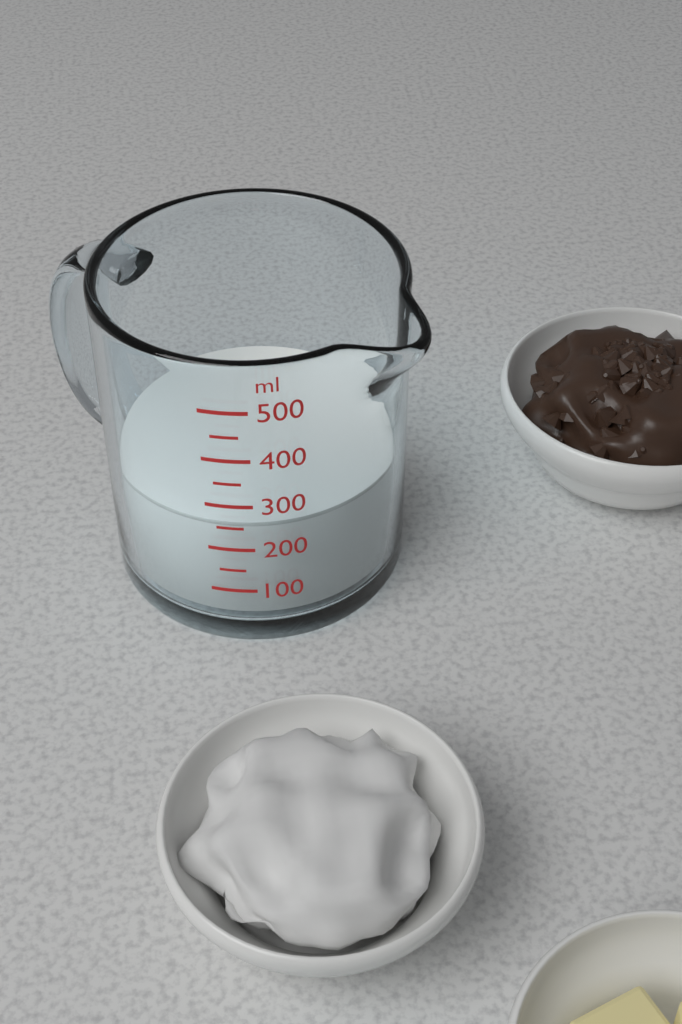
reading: 250 ml
